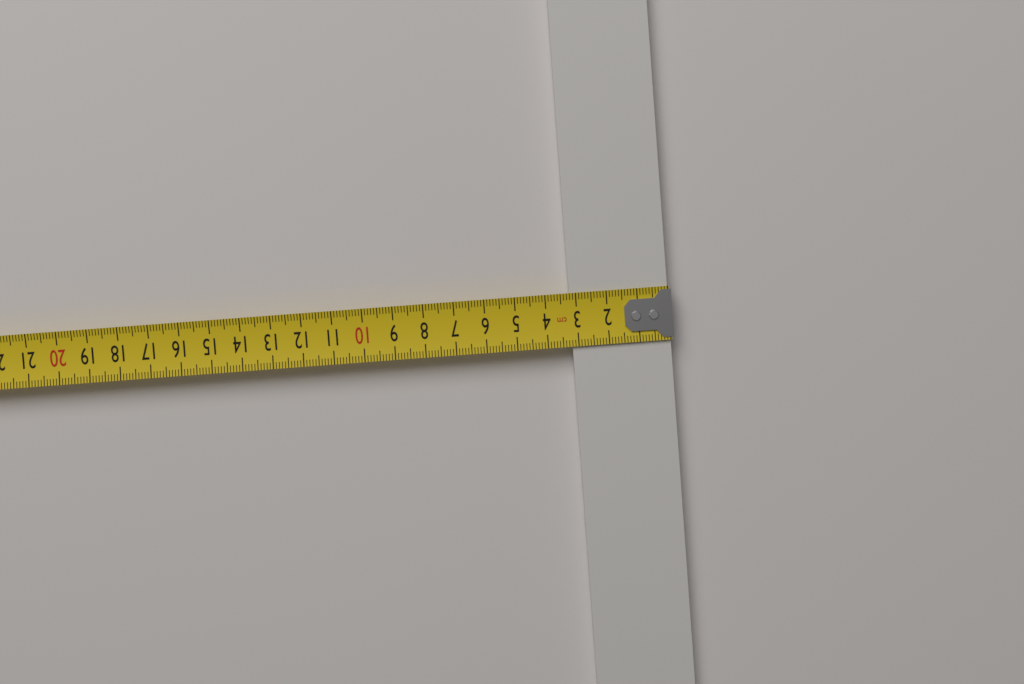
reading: 3.2 cm
